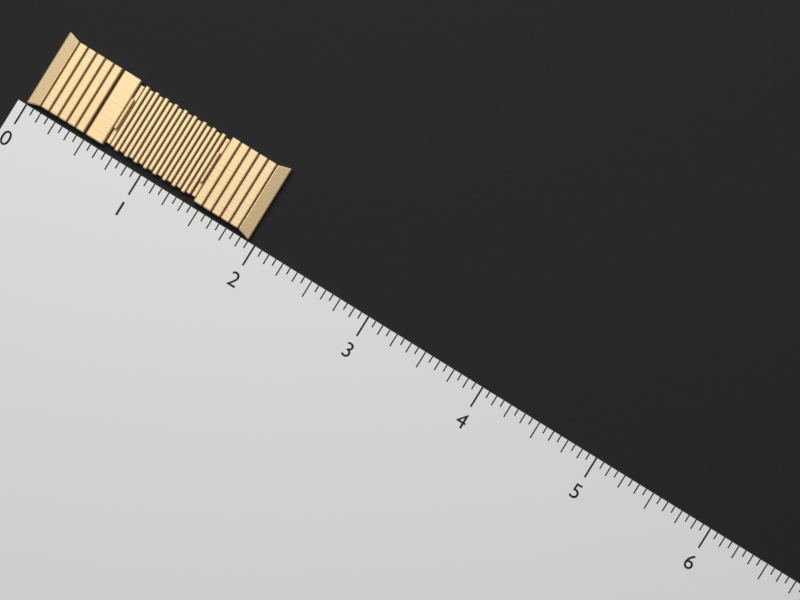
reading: 1.9375 (no unit)
